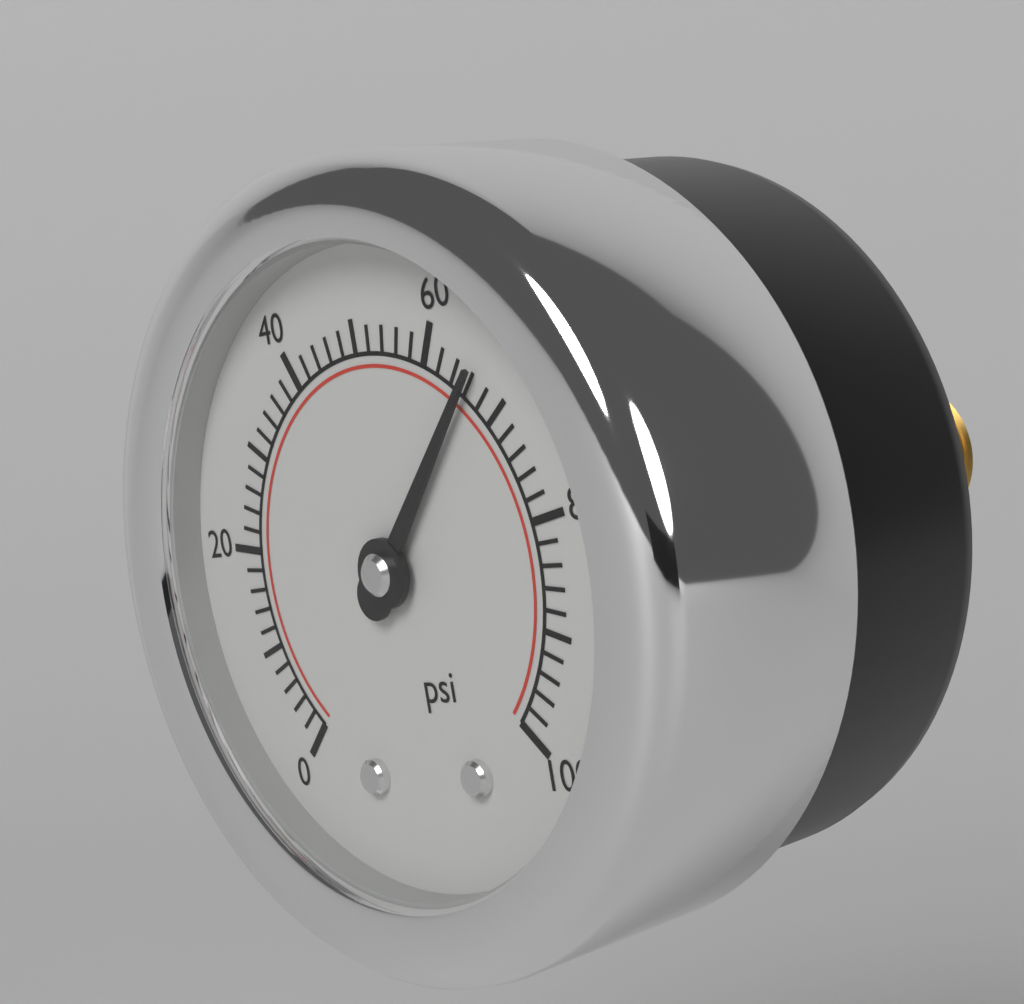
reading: 66 psi
